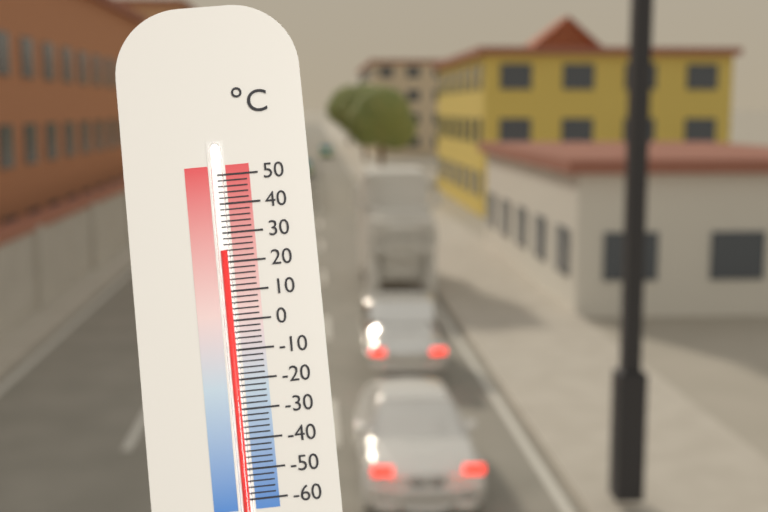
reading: 24 °C
